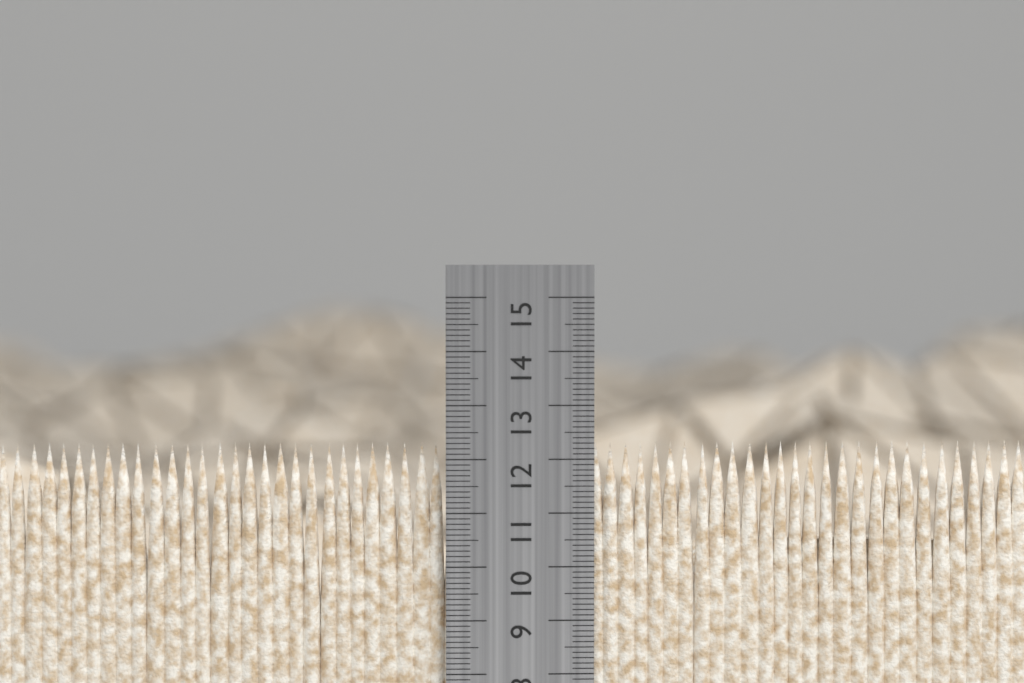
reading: 12.3 cm
